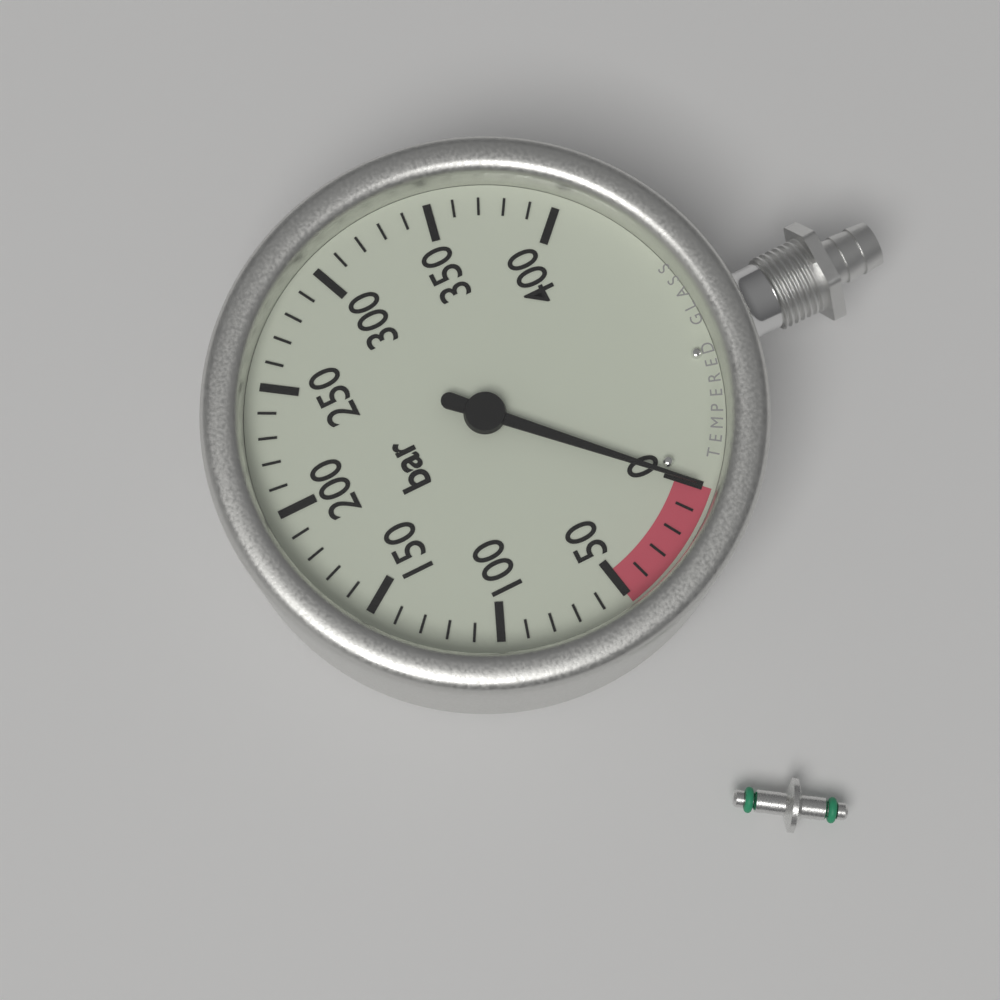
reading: 0 bar
